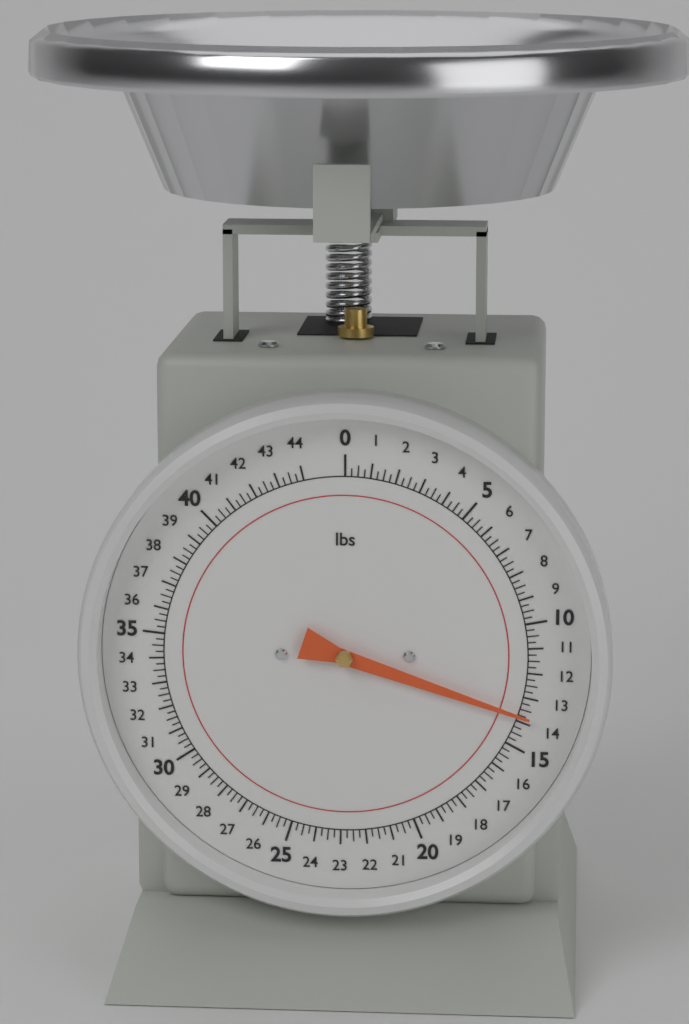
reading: 13.75 lbs
